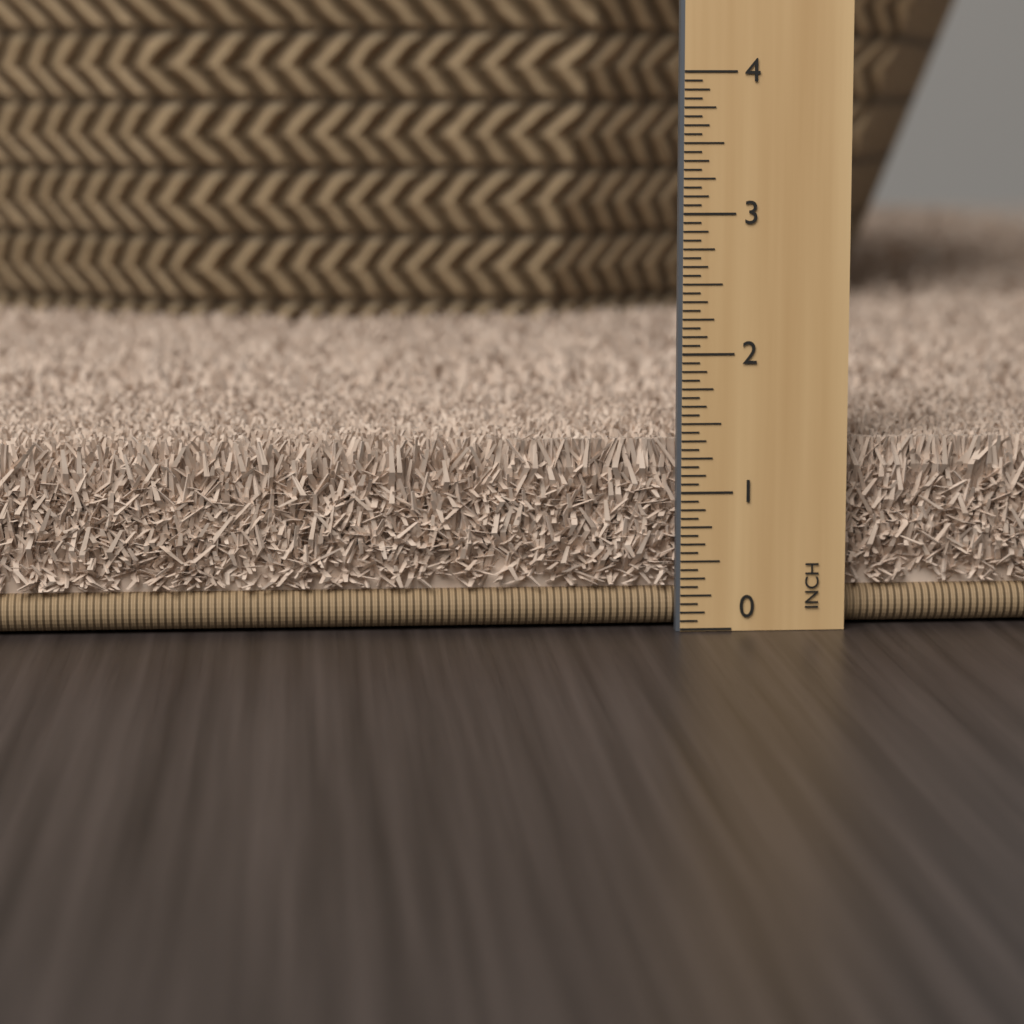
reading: 1.3750 in
